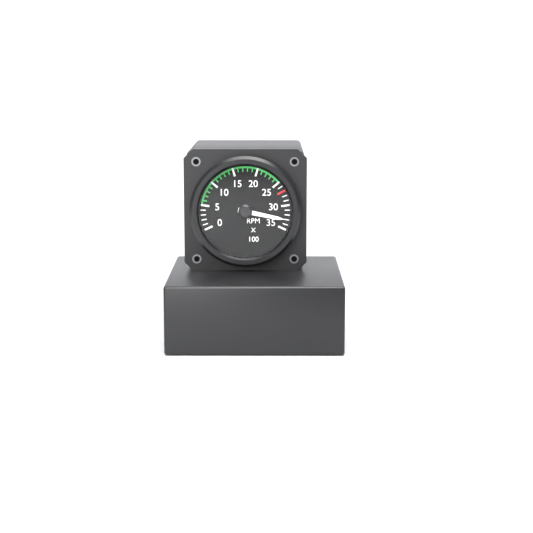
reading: 3300 RPM
